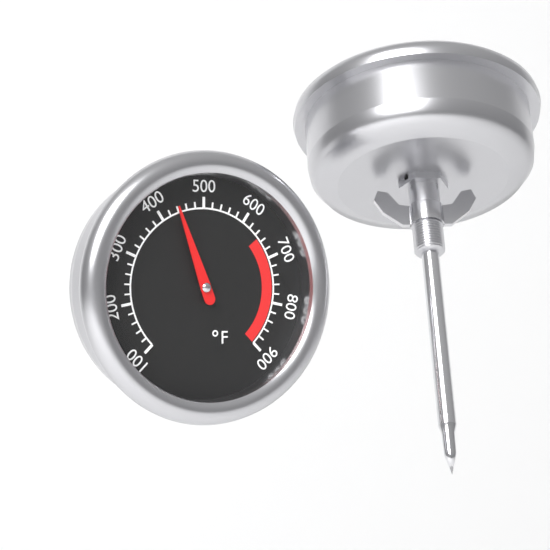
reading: 440 °F
